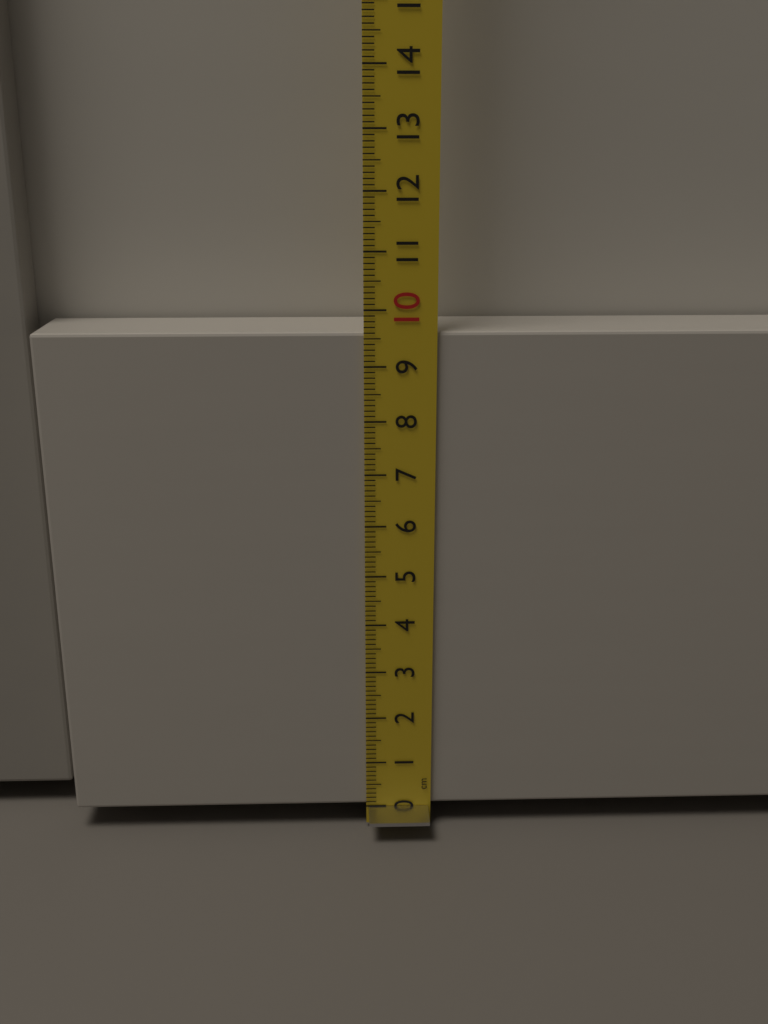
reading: 9.6 cm
